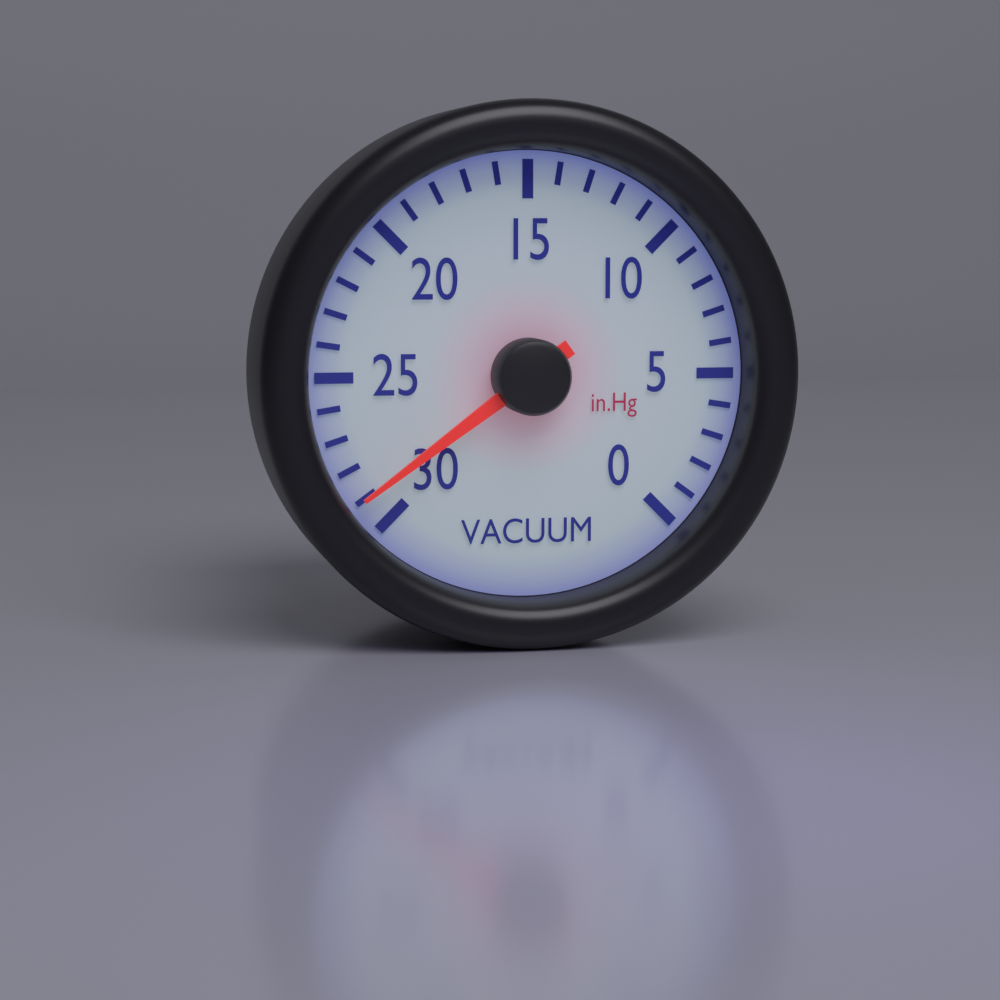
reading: 29 inHg
